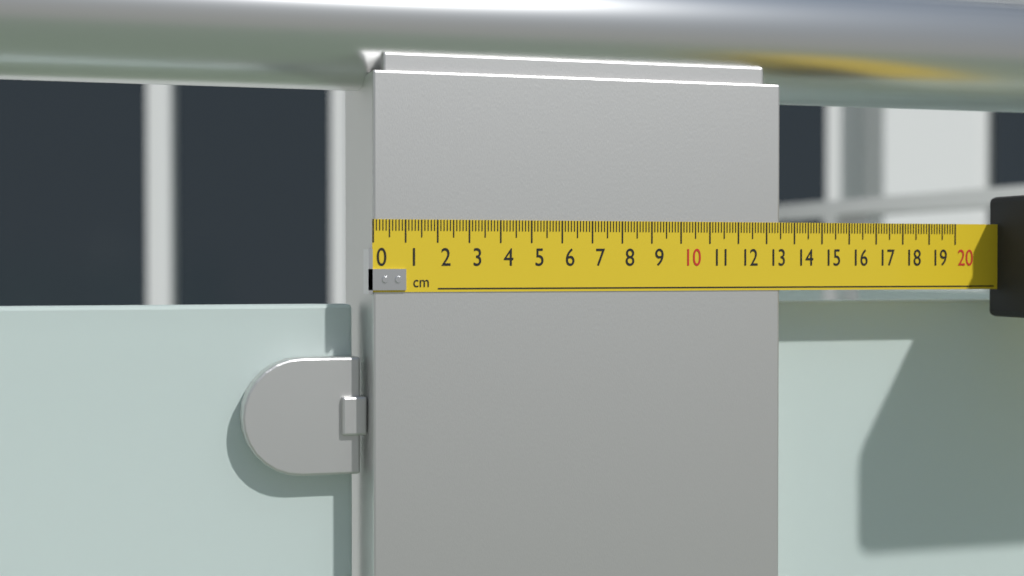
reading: 13.5 cm
